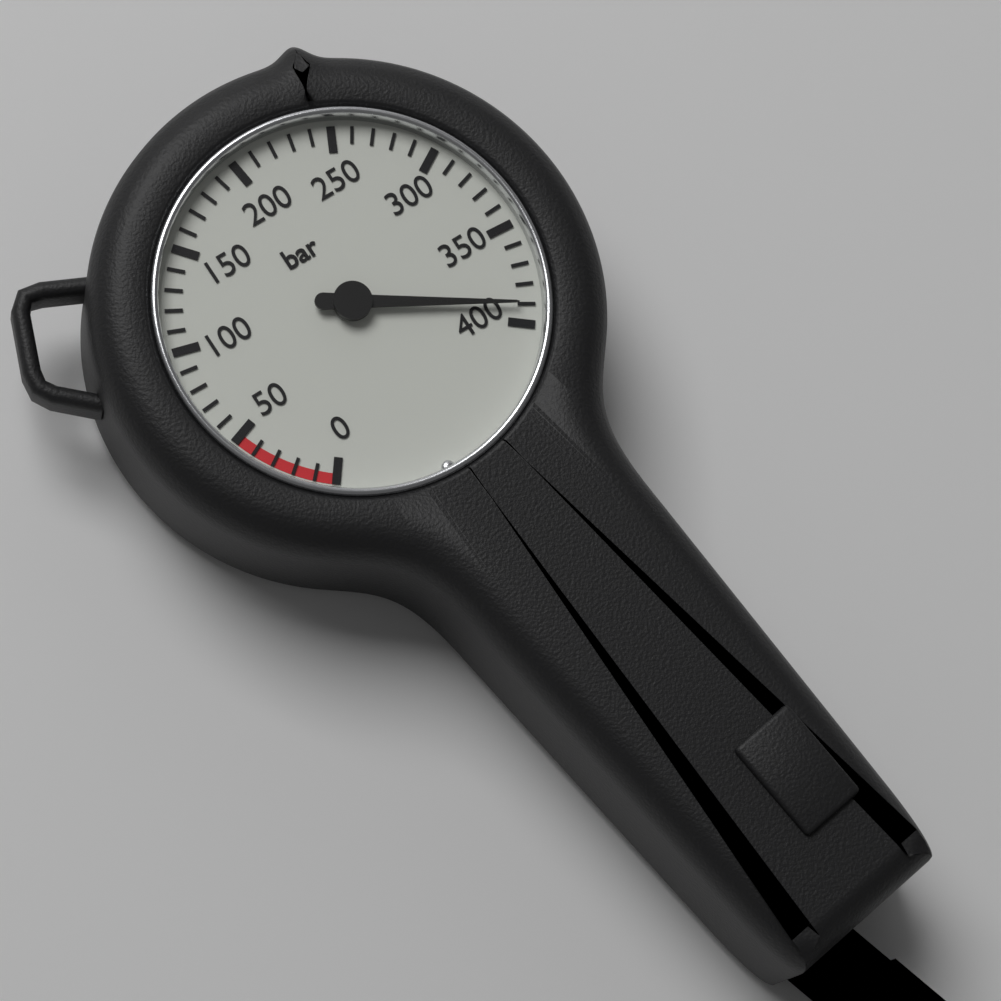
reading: 390 bar
